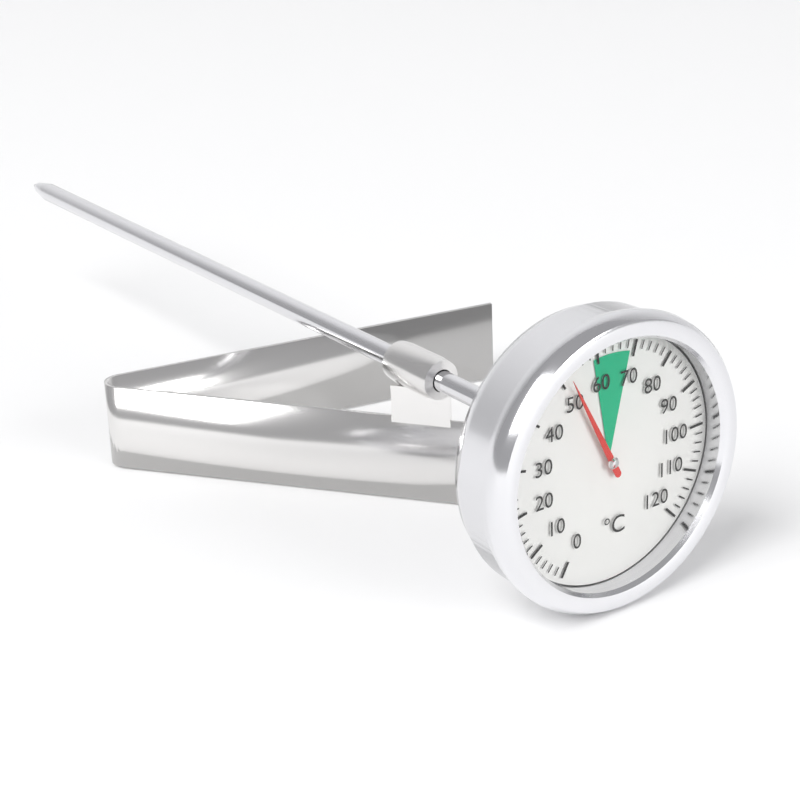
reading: 52 °C
